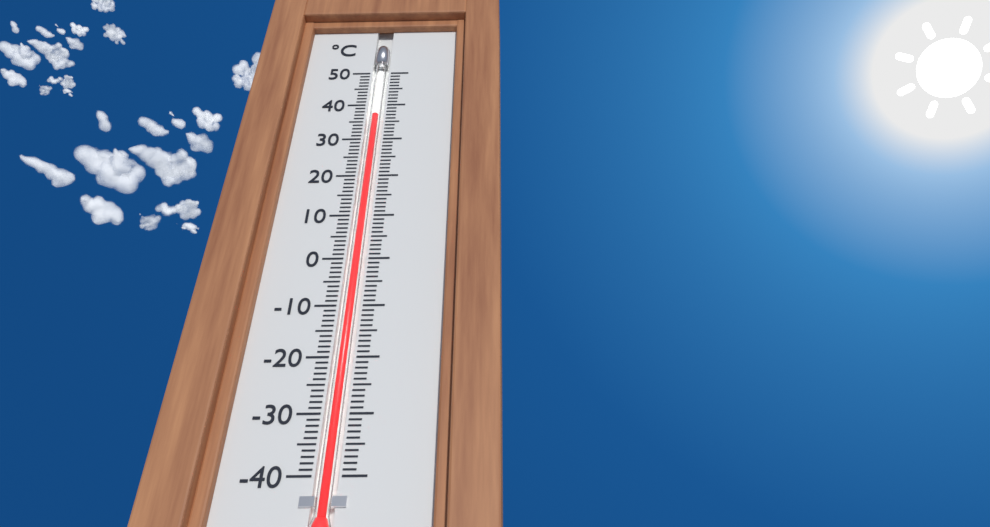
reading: 37 °C
